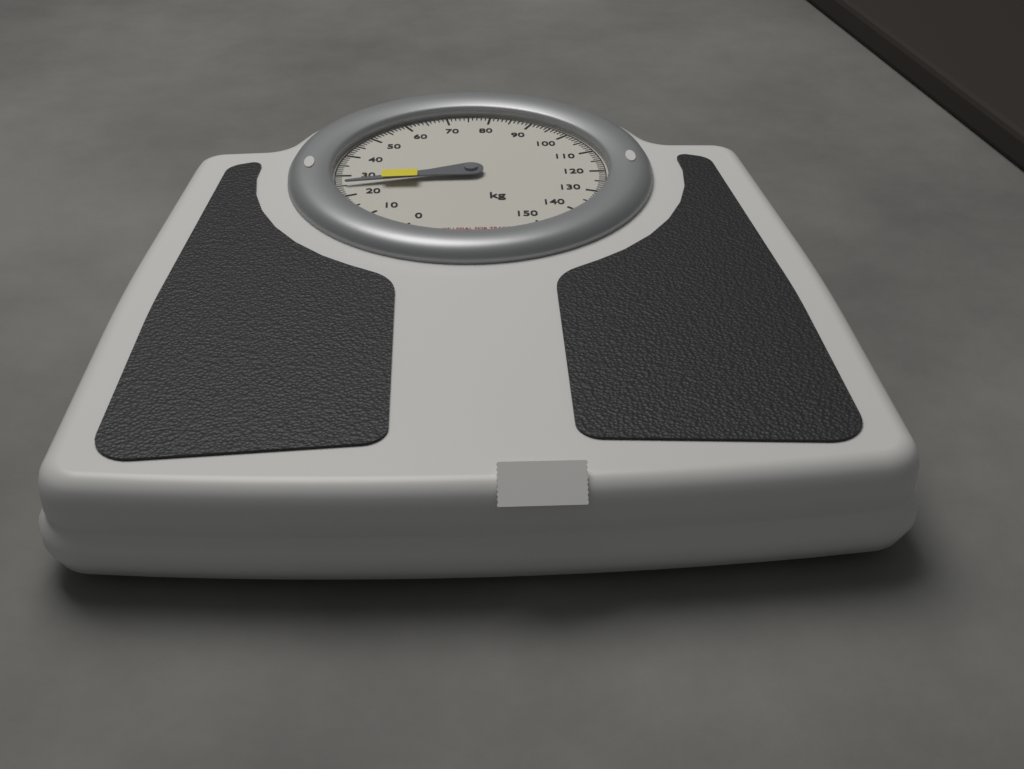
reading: 25 kg
